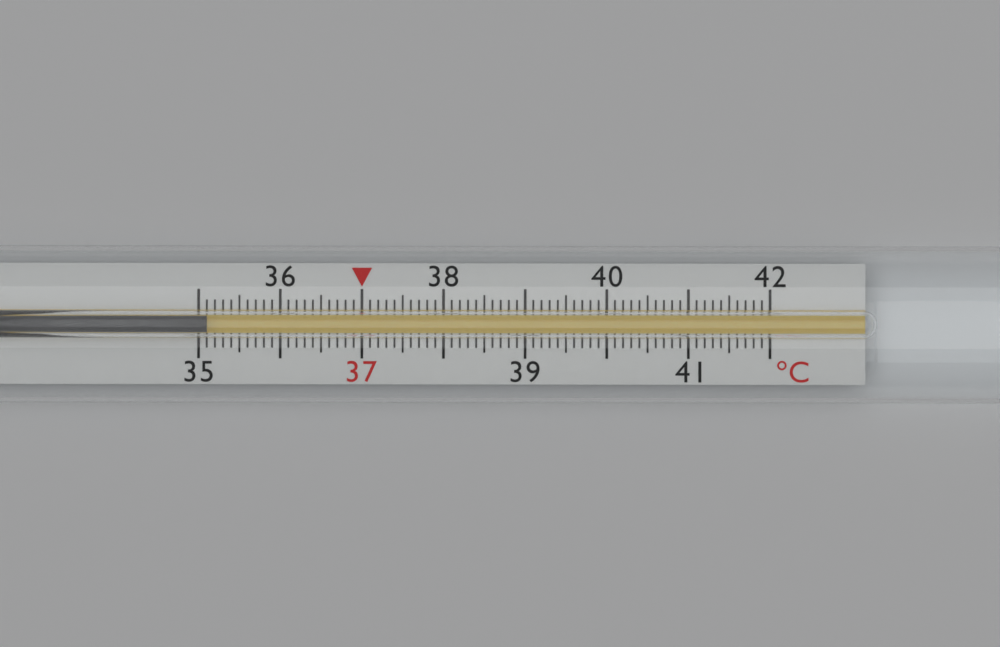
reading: 35.1 °C
